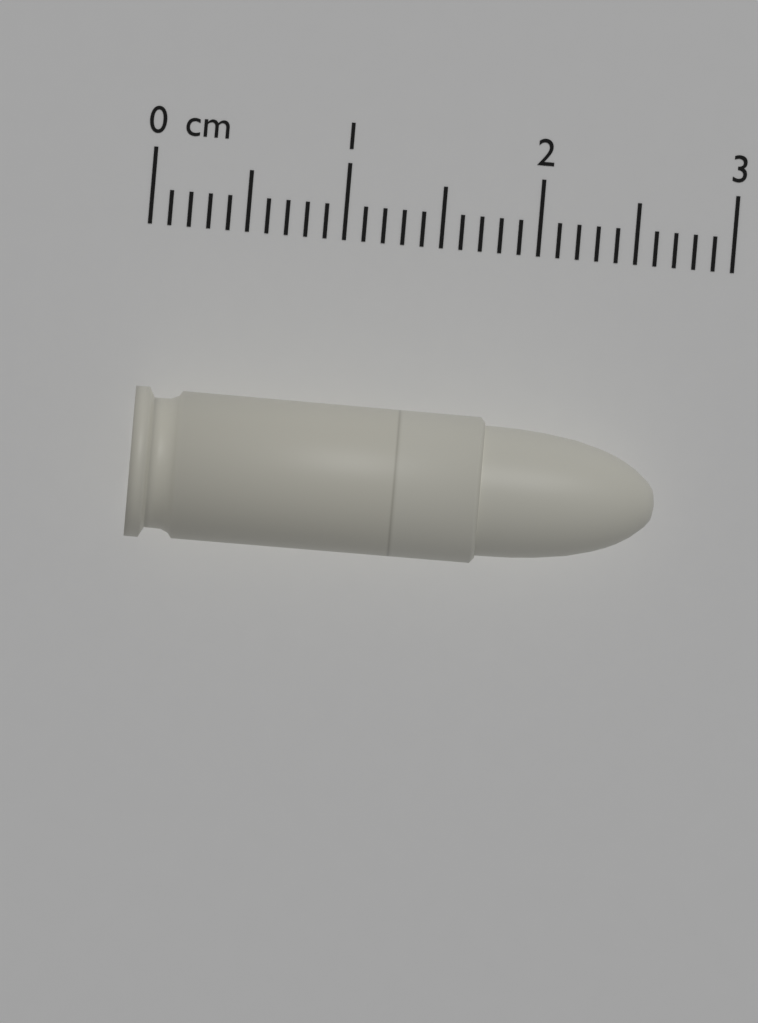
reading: 2.7 cm
